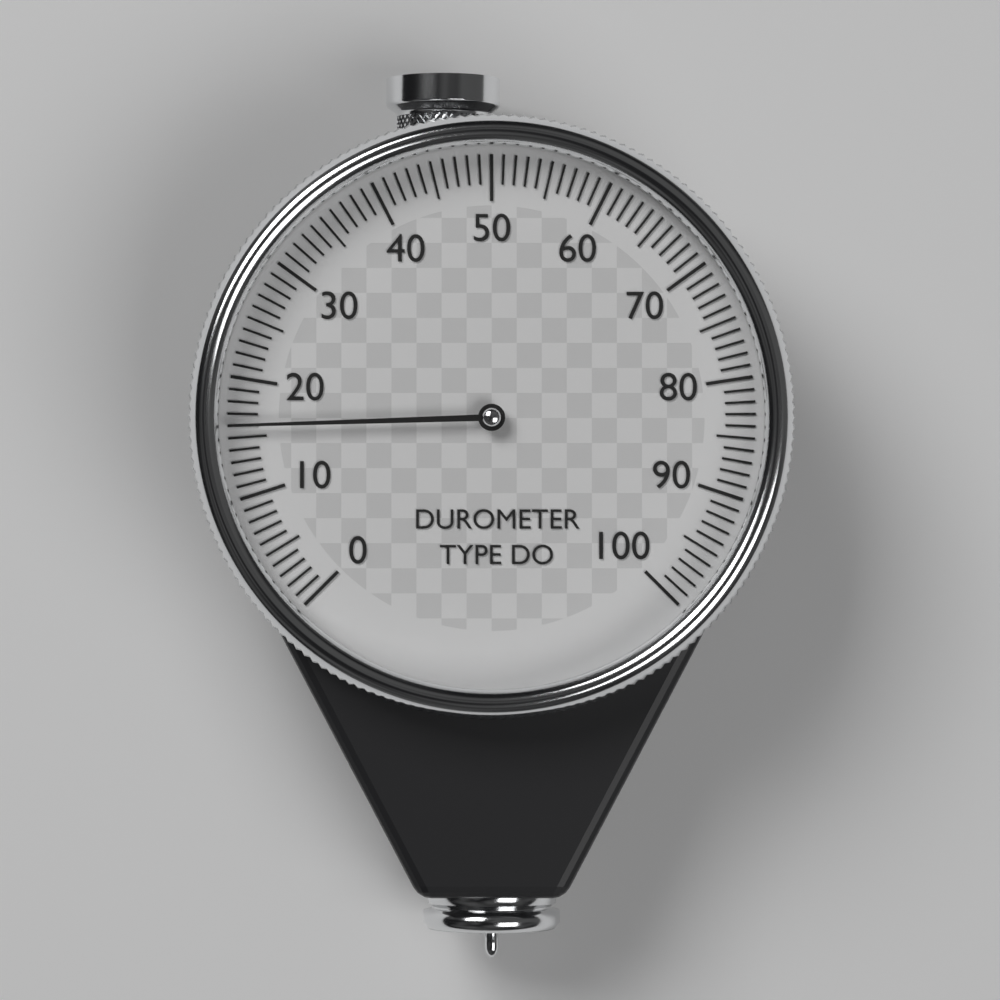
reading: 16 (no unit)
